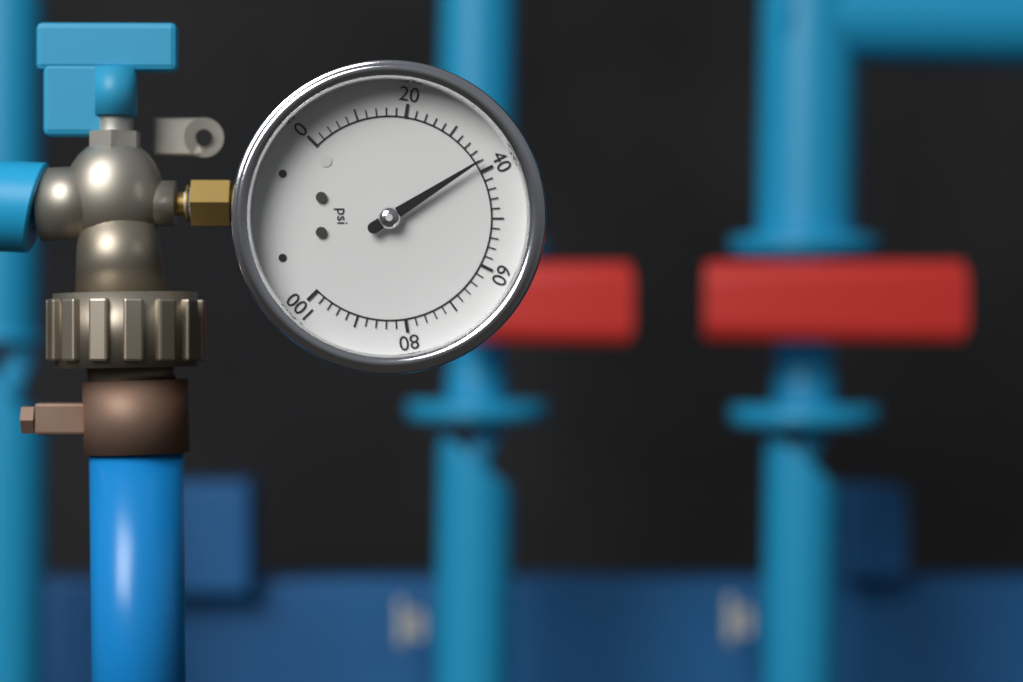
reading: 38 psi
